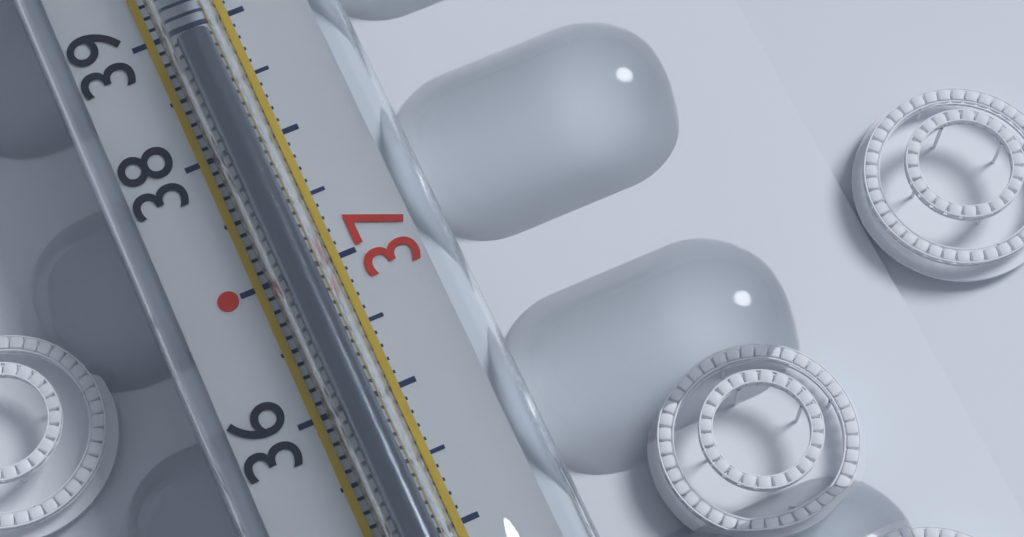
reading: 38.8 °C
